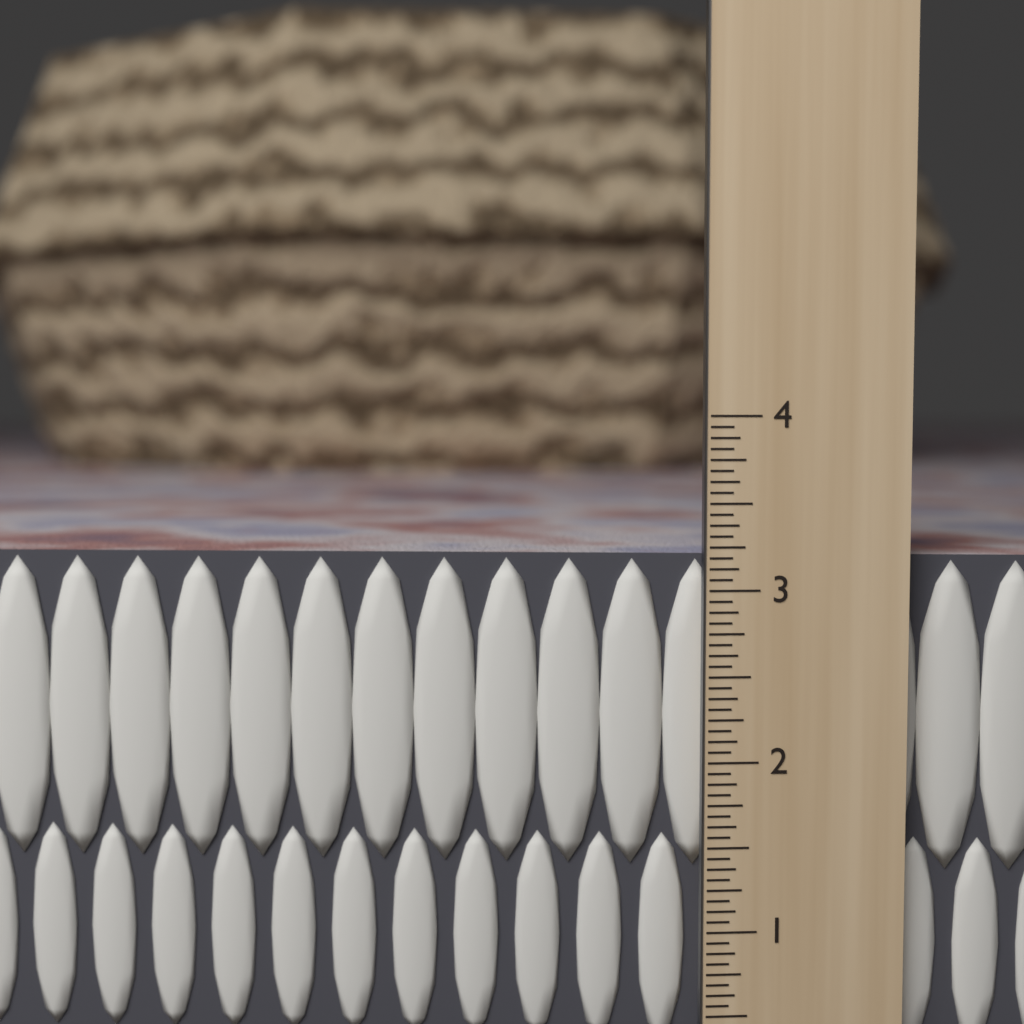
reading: 3.1875 in
